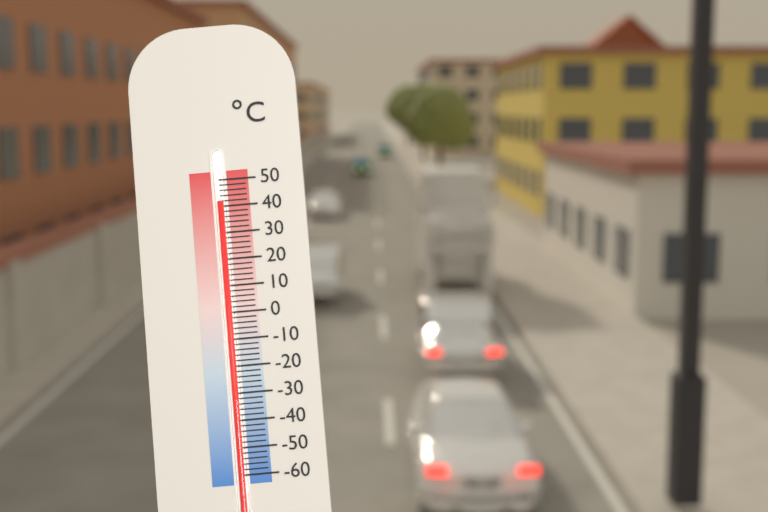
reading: 42 °C
